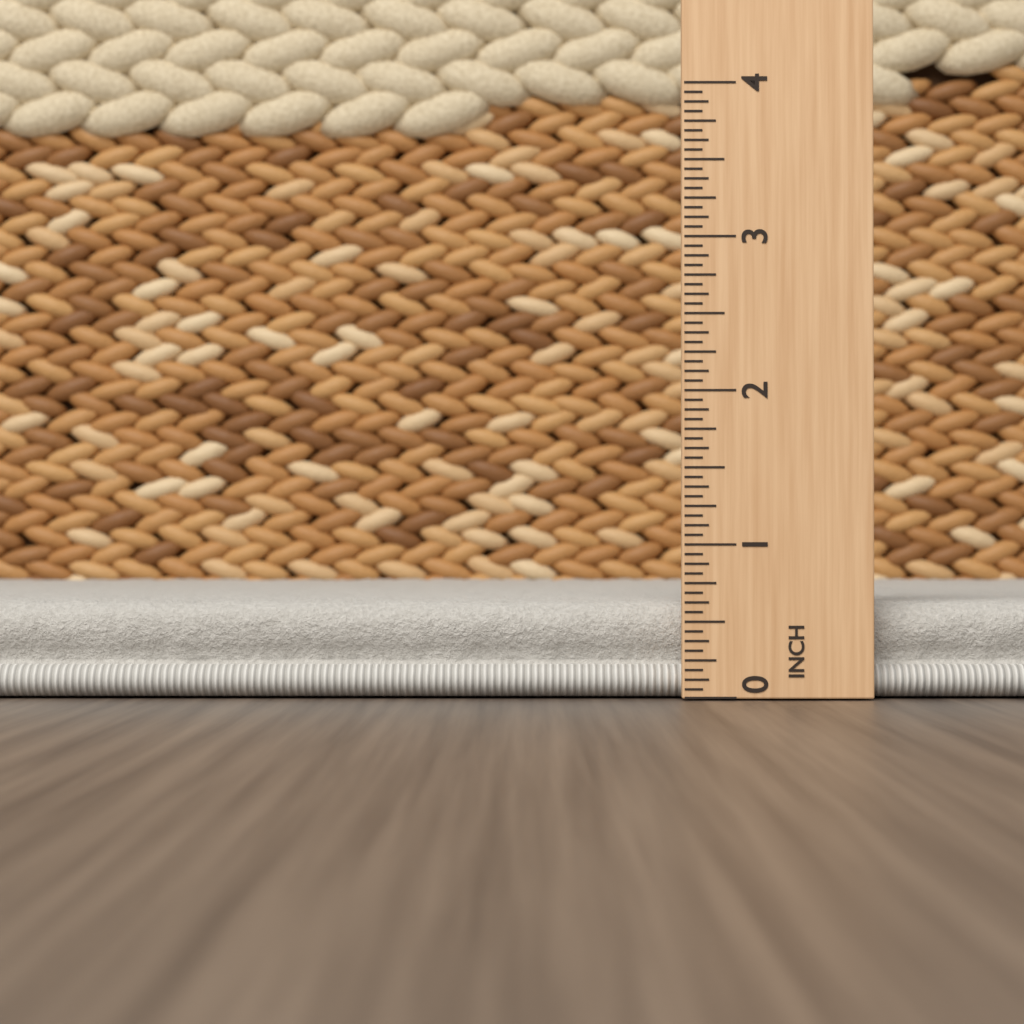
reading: 0.6250 in
